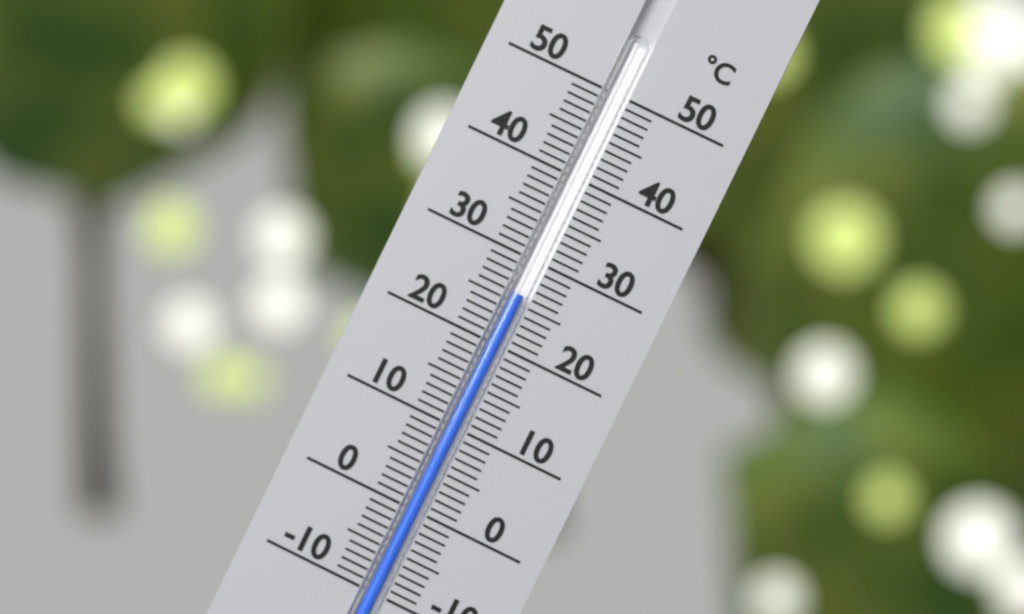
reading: 26 °C
